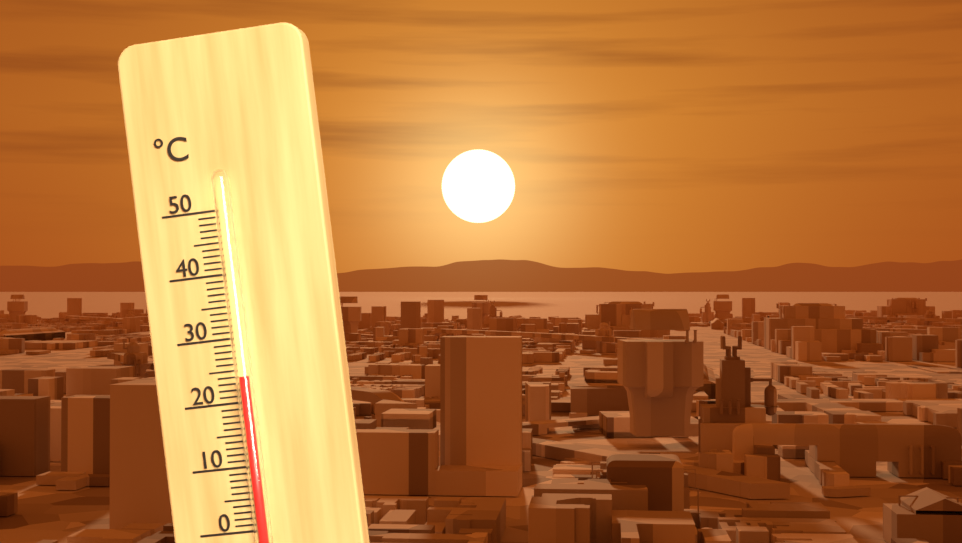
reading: 24 °C
